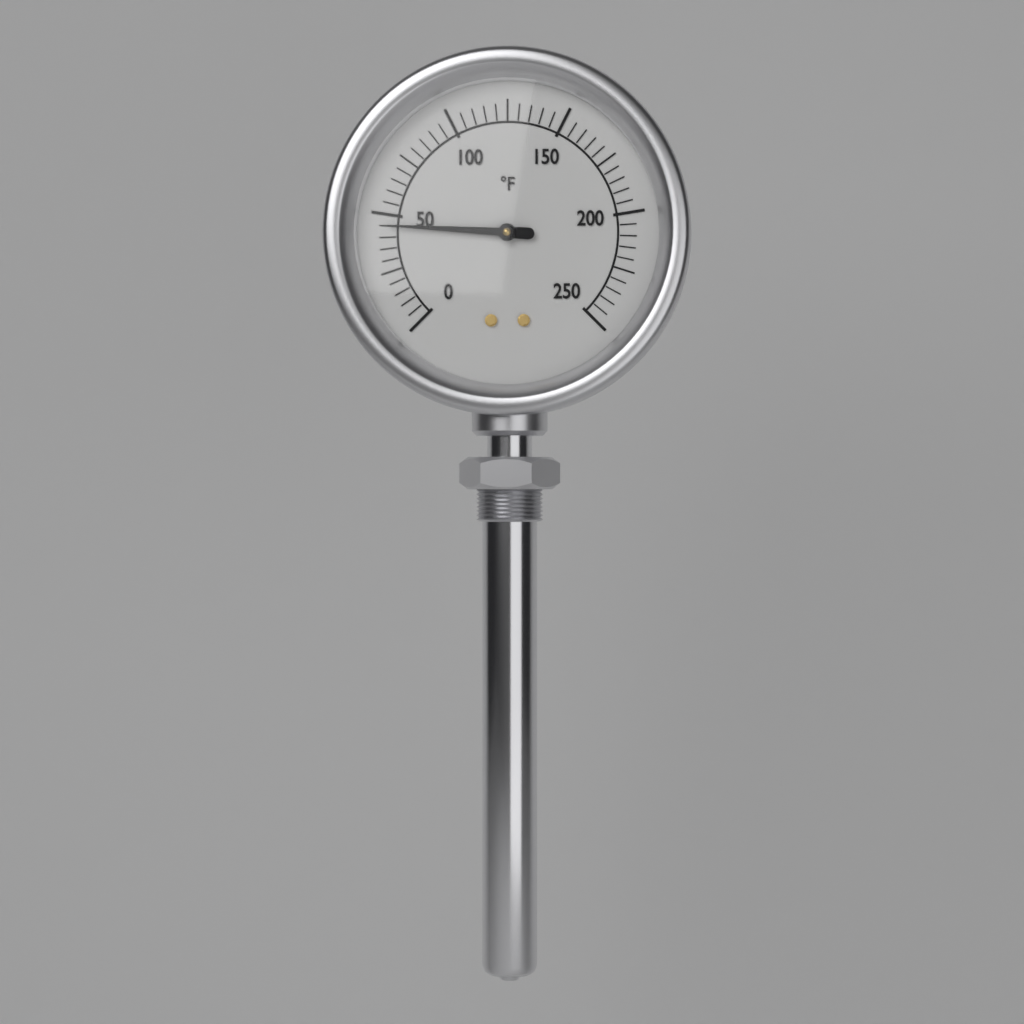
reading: 45 °F
